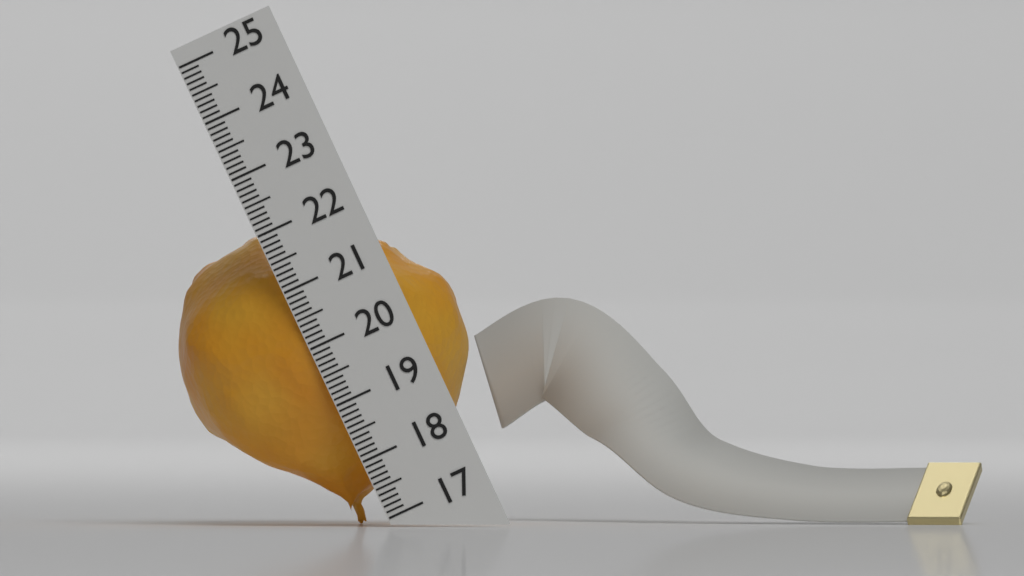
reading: 22.0 (no unit)
